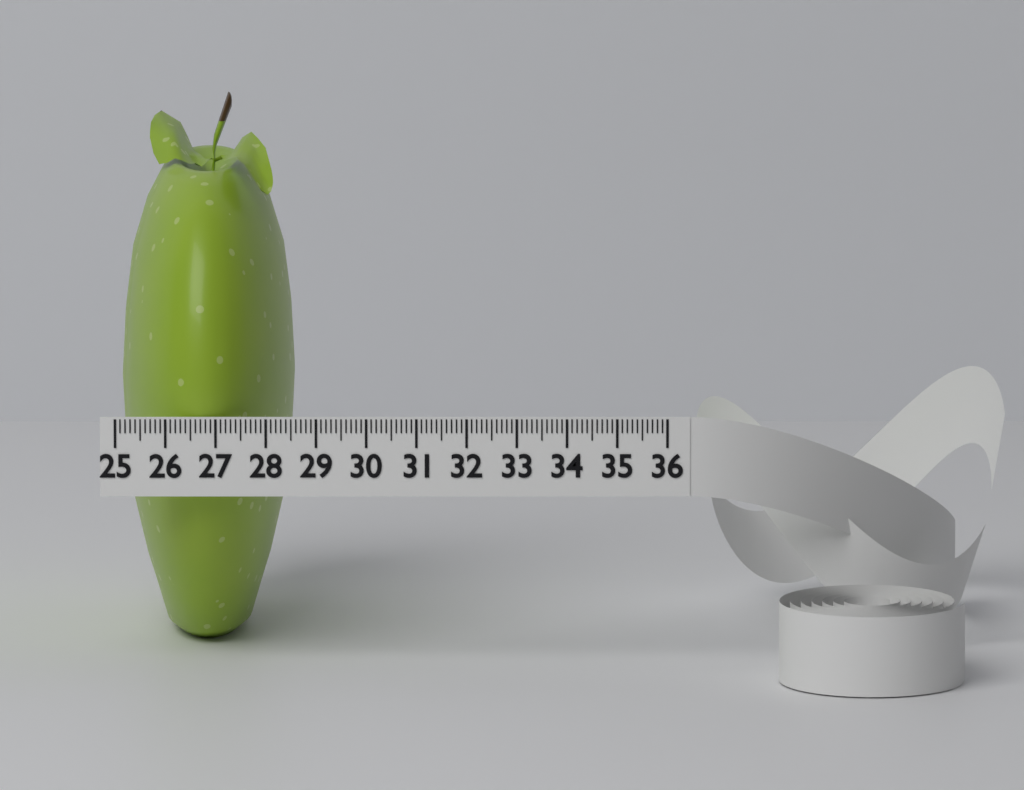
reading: 28.5 (no unit)
